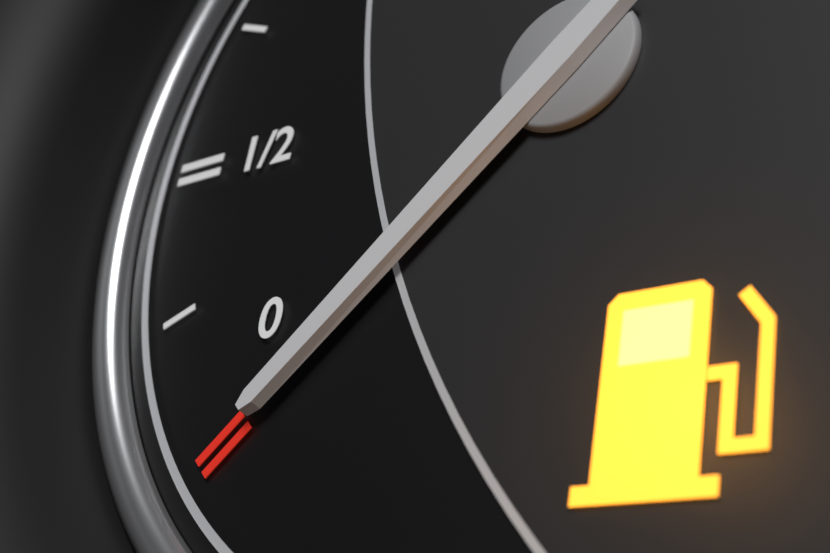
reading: 0.00 (no unit)
